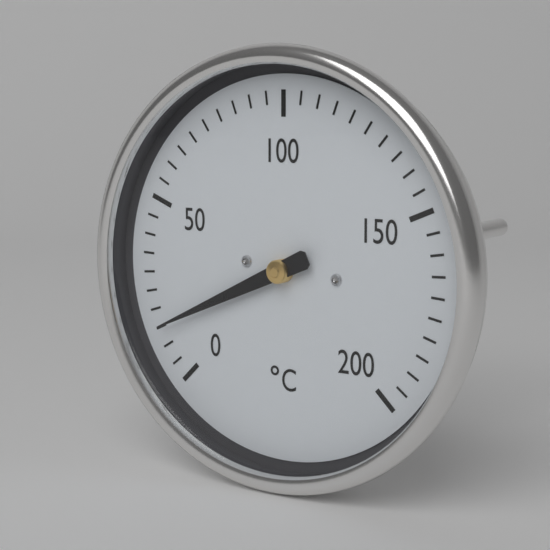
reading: 15 °C
